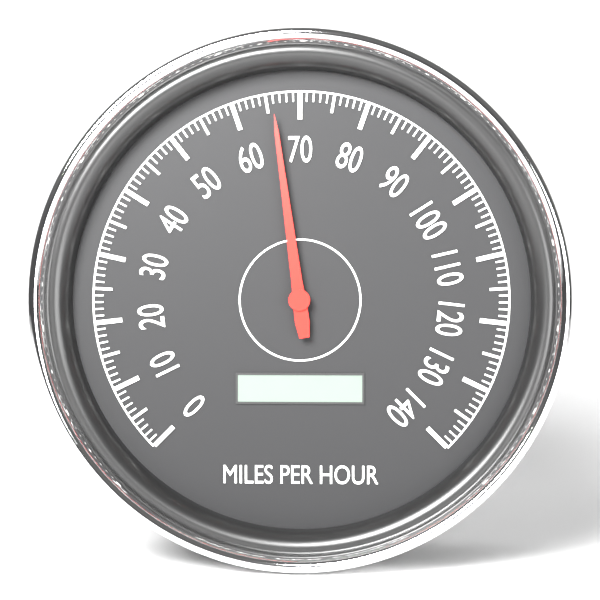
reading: 66 mph
